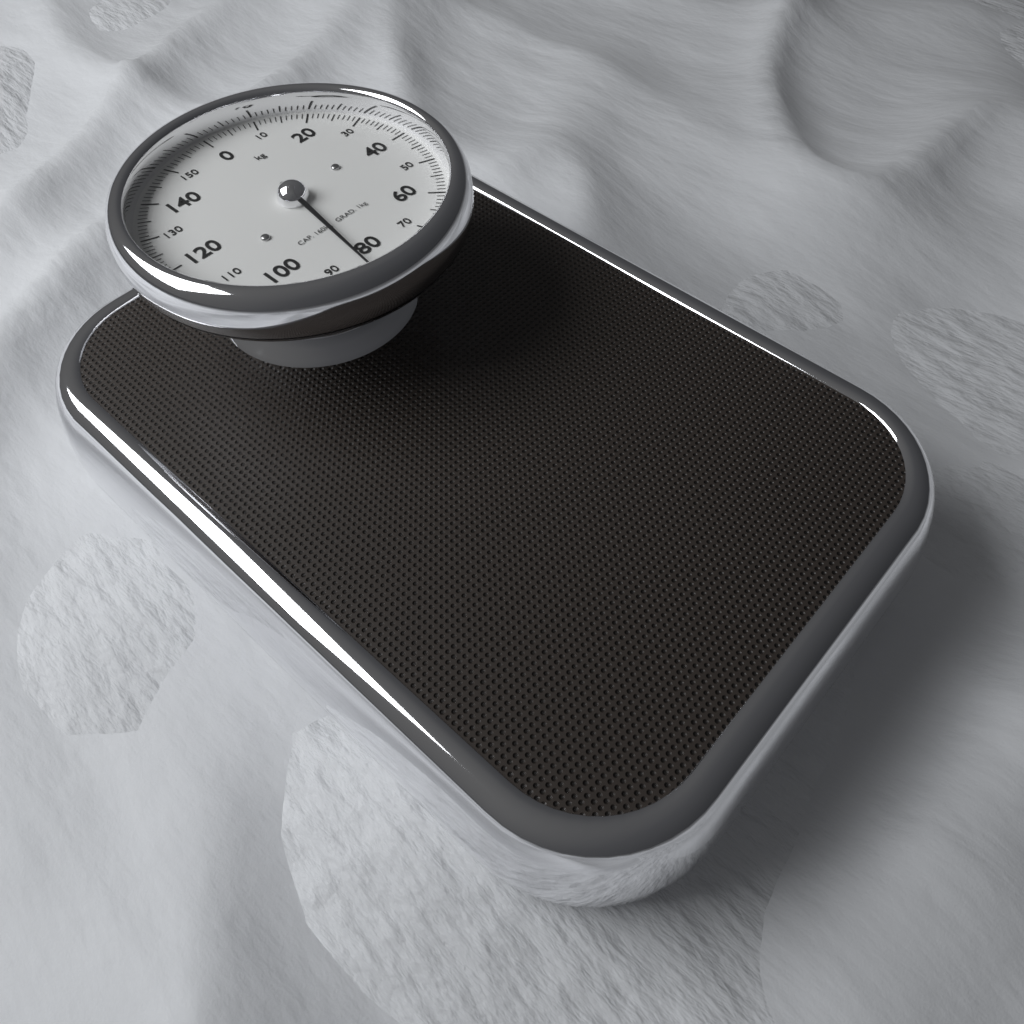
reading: 84 kg
